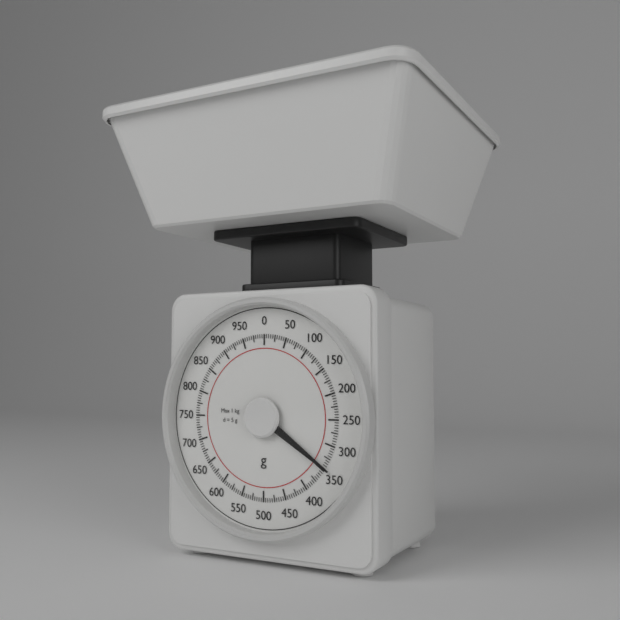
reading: 345 g
